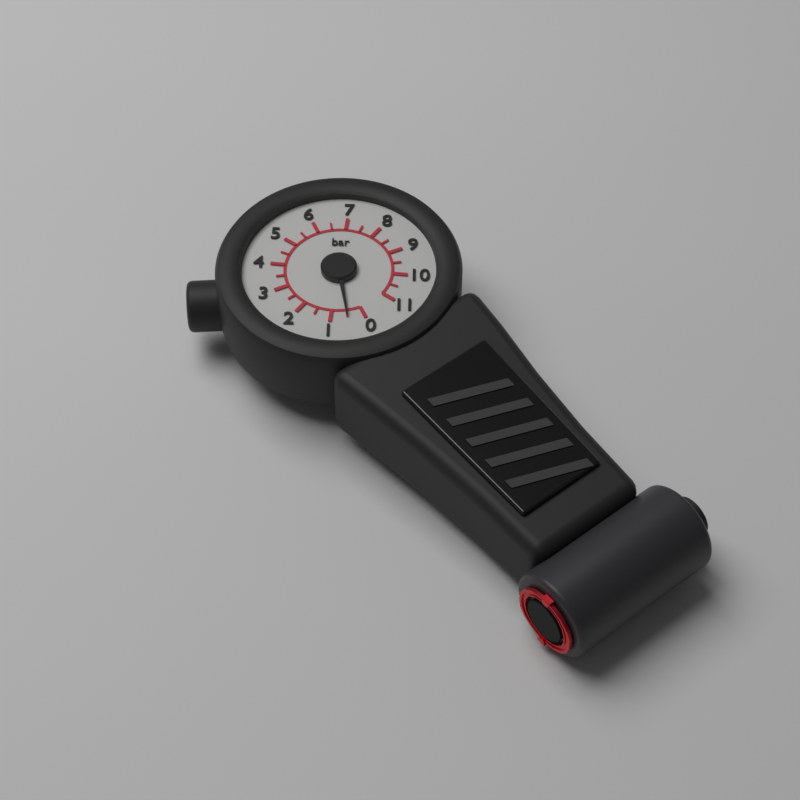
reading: 0.5 bar
